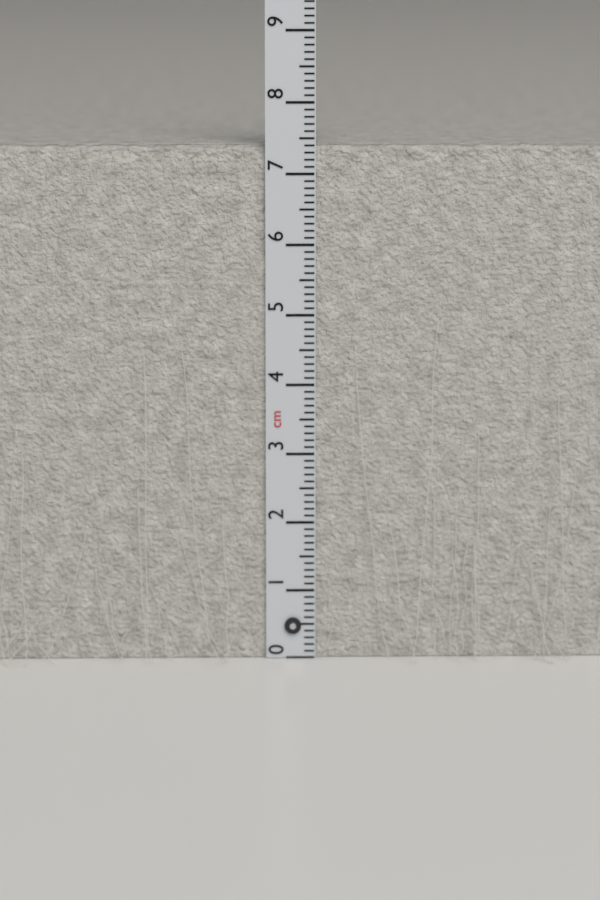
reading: 7.4 cm
